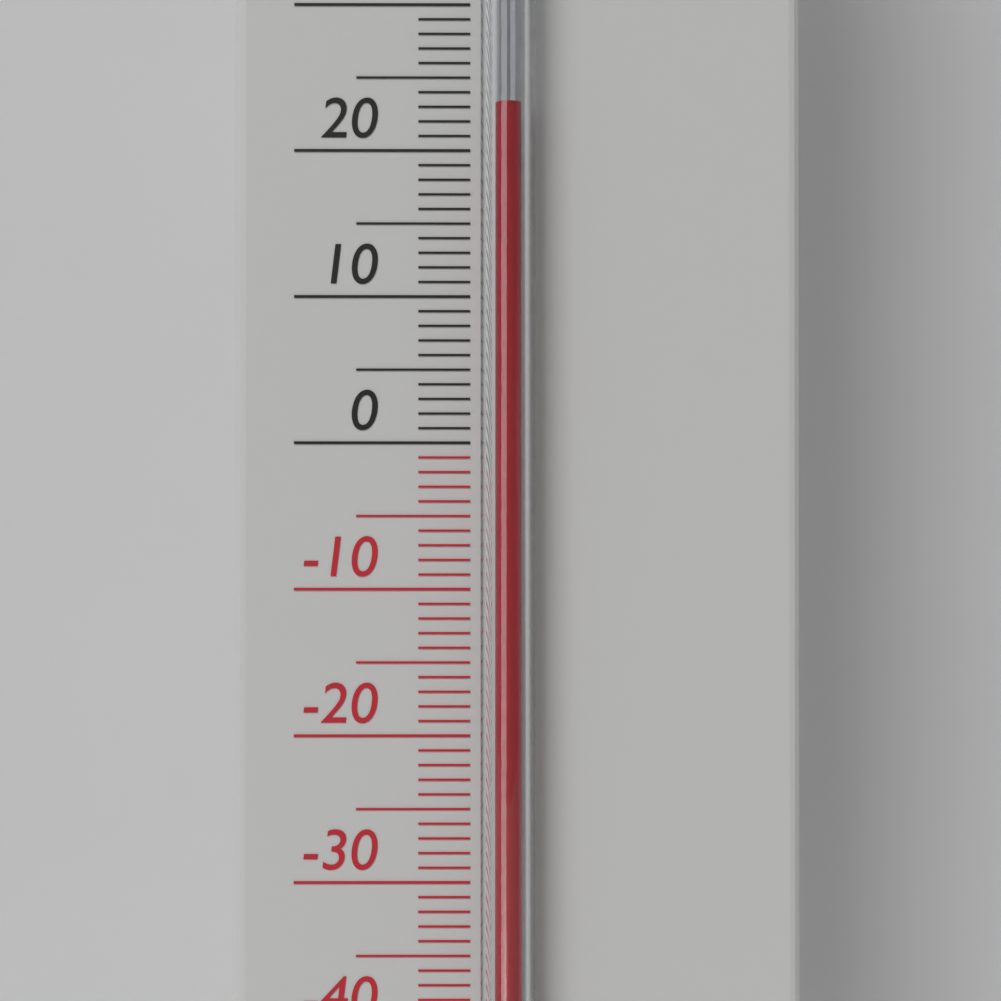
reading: 23 °C
